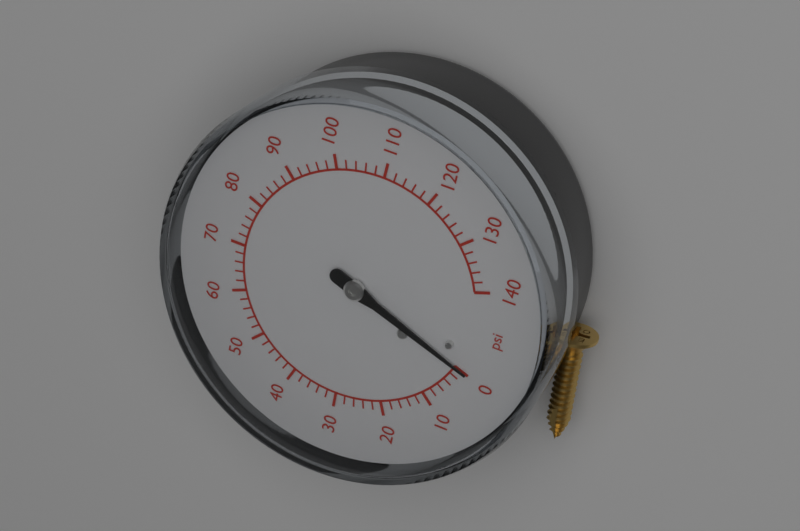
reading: 0 psi
